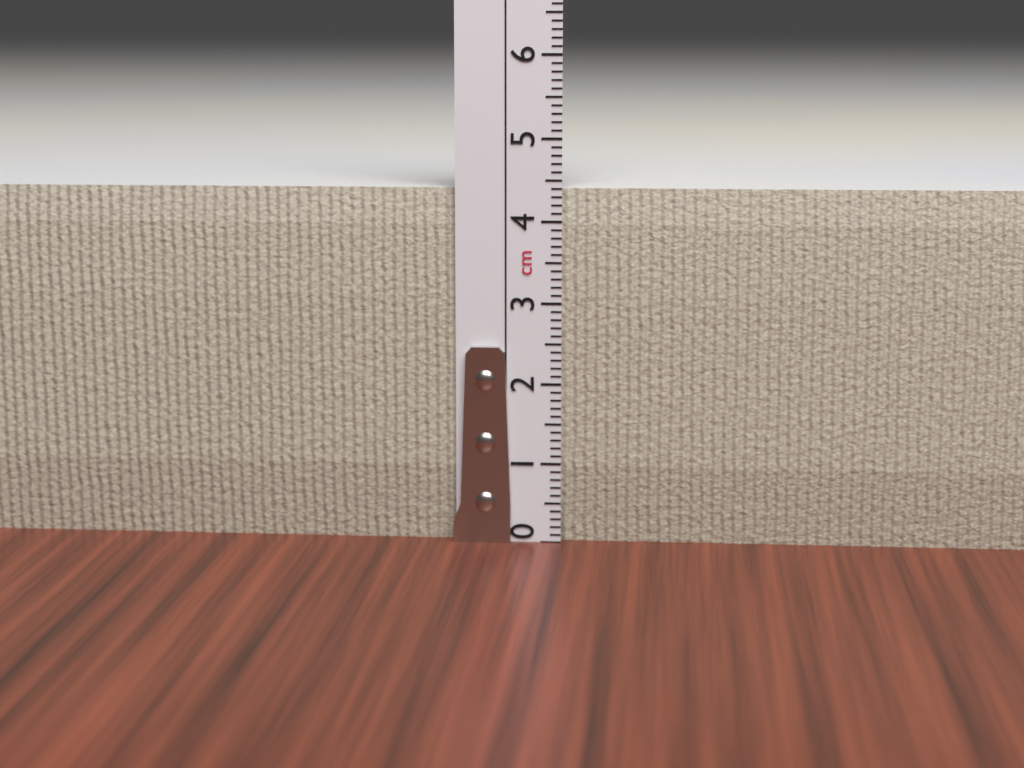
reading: 4.4 cm
